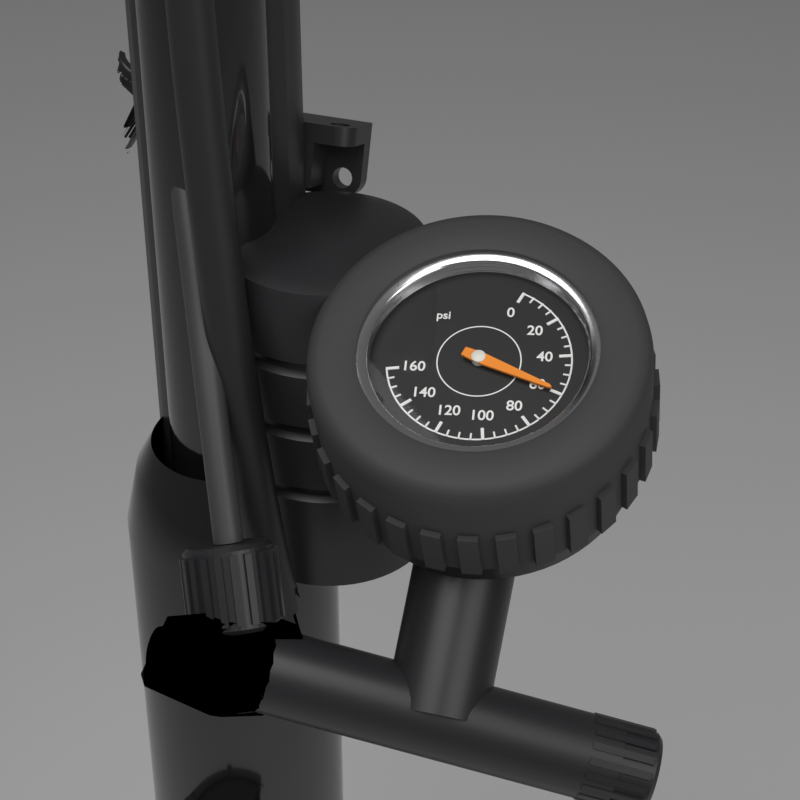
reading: 60 psi
